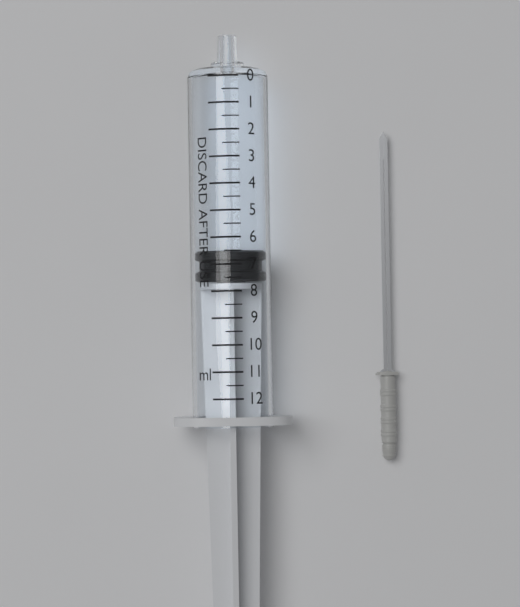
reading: 6.5 ml
